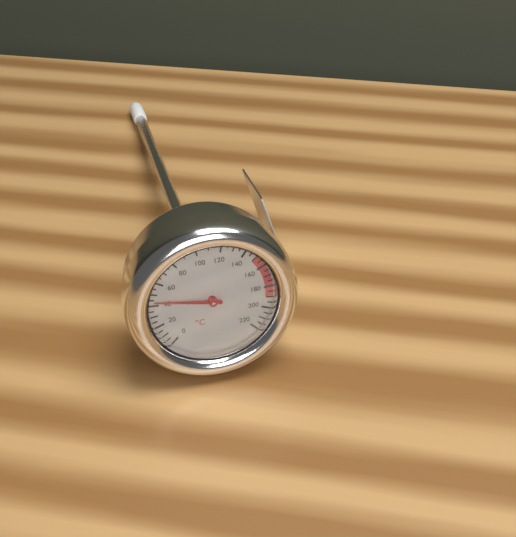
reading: 45 °C
